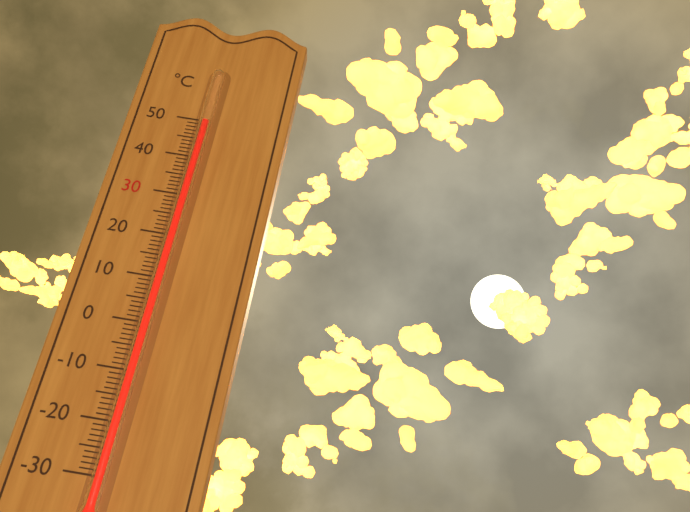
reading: 49 °C
